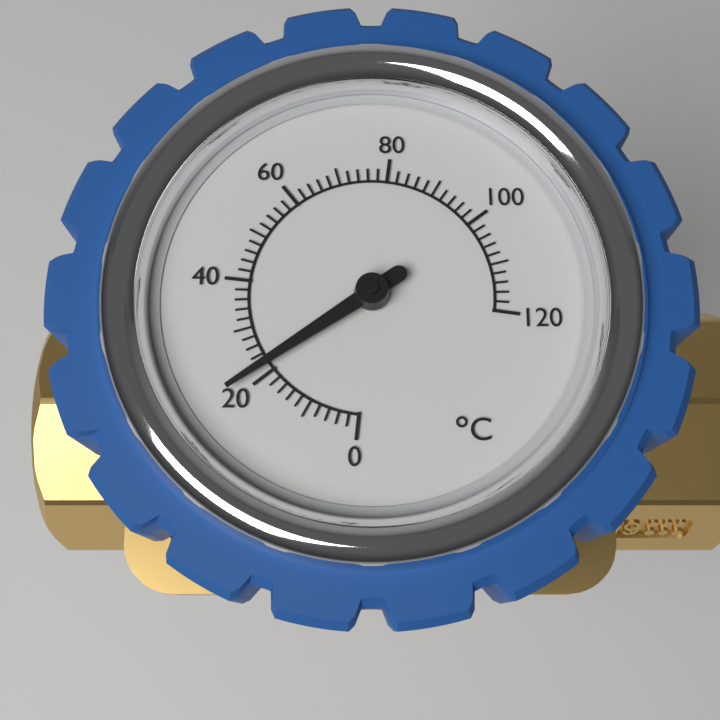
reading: 22 °C
